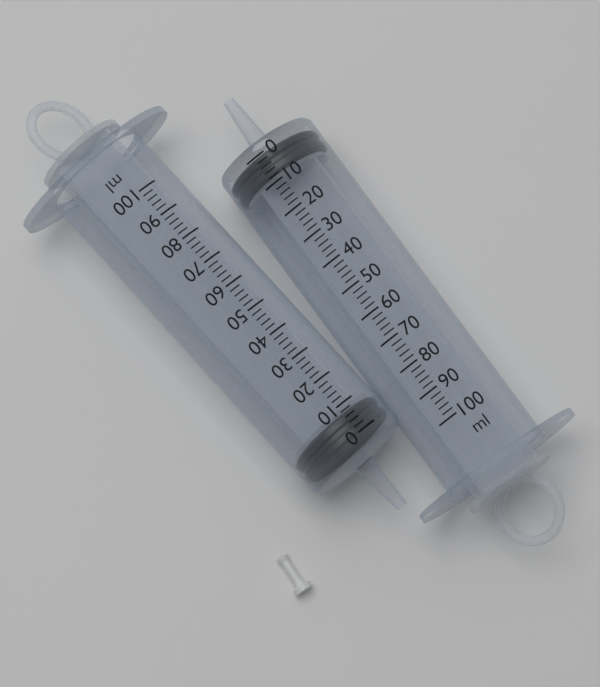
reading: 0 ml
